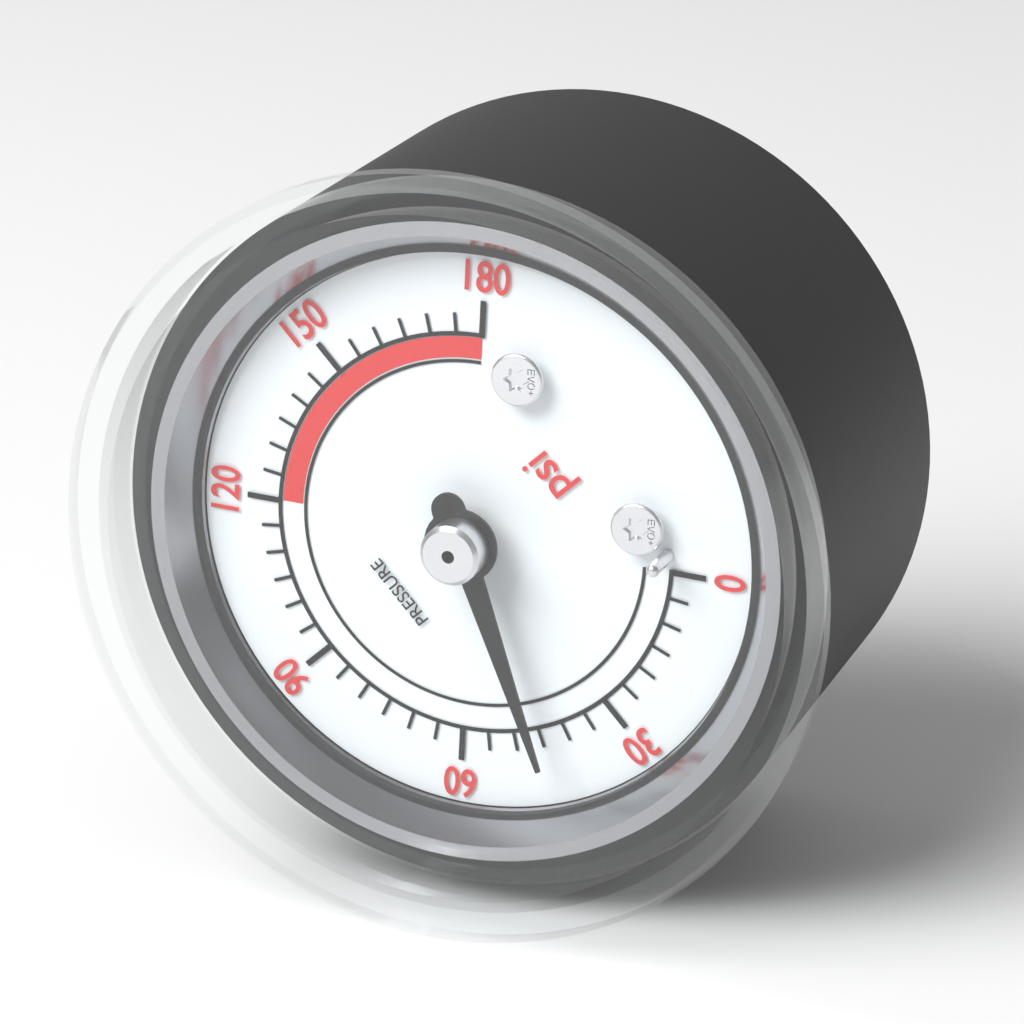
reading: 45 psi
